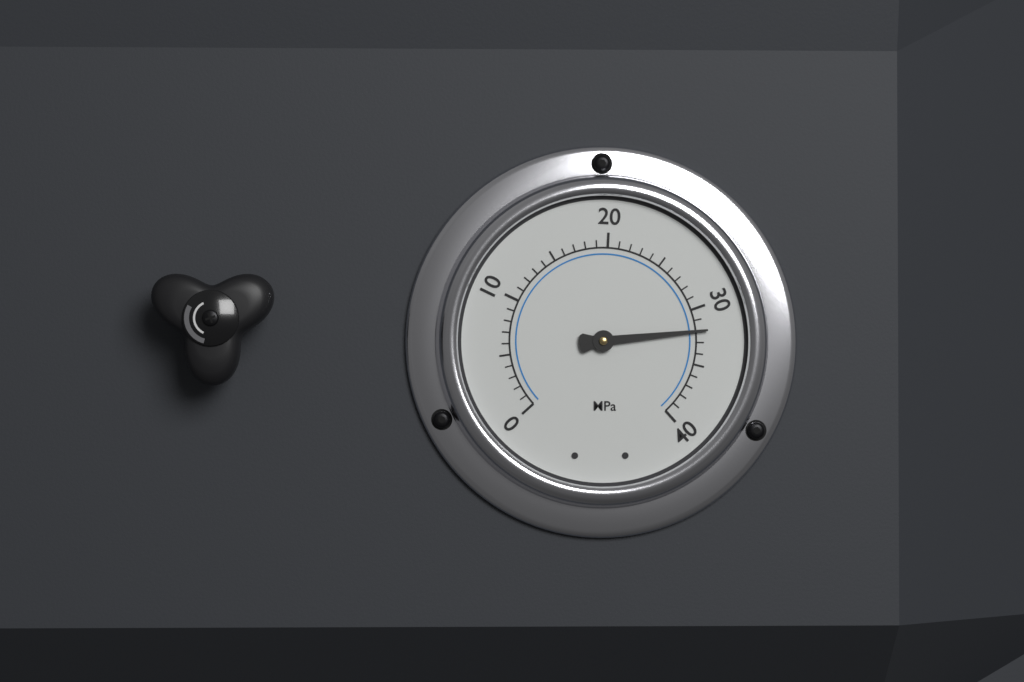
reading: 32 MPa
